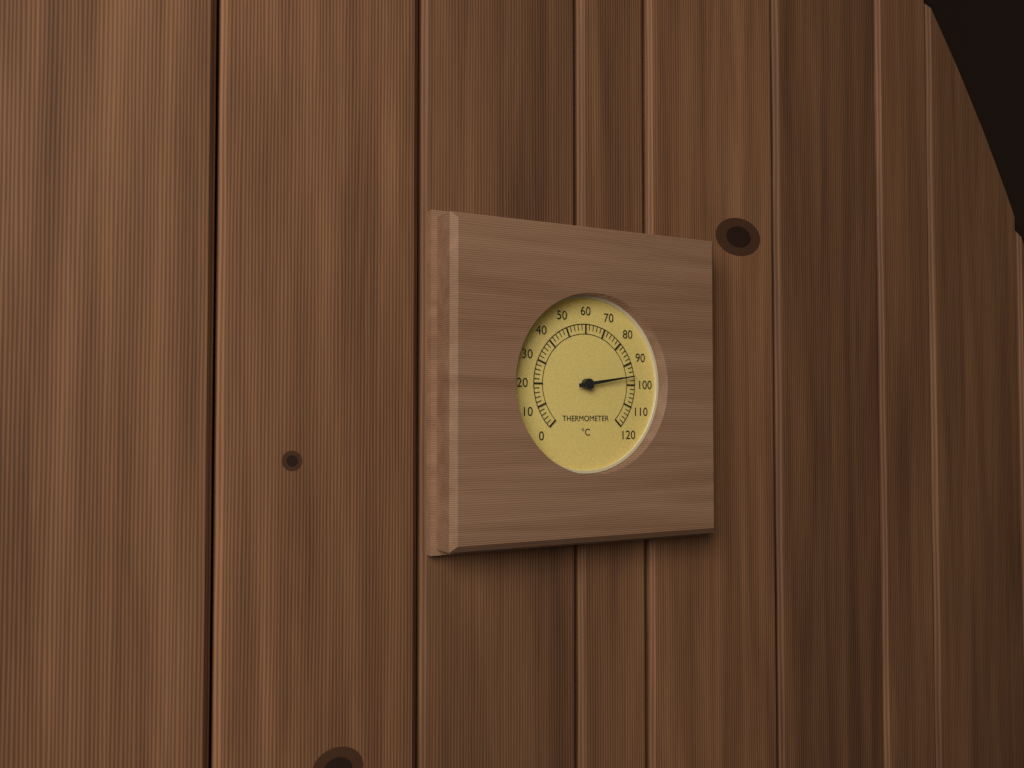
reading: 96 °C
